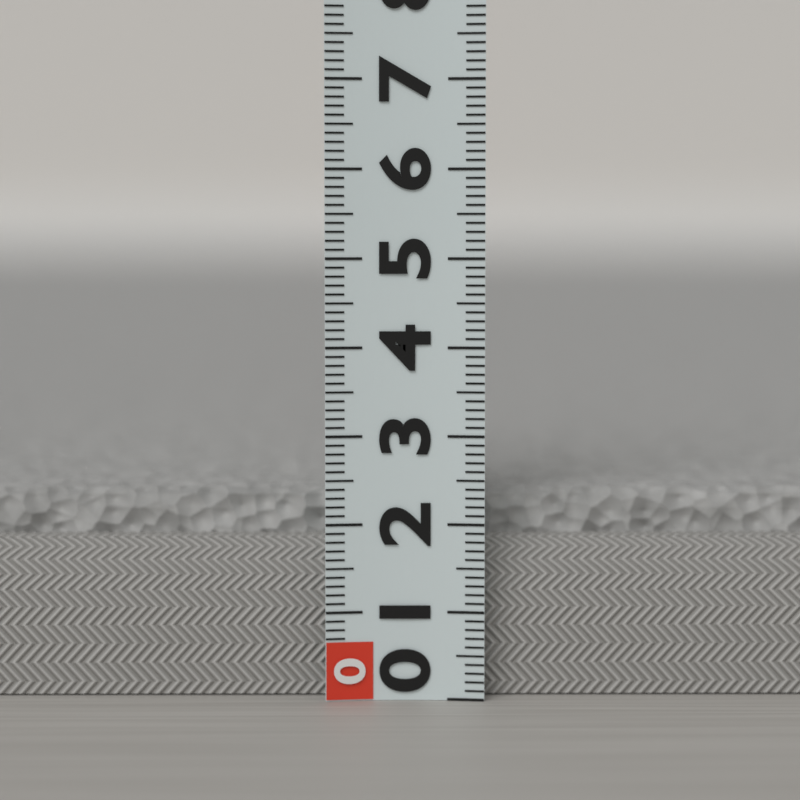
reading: 2.3 (no unit)
